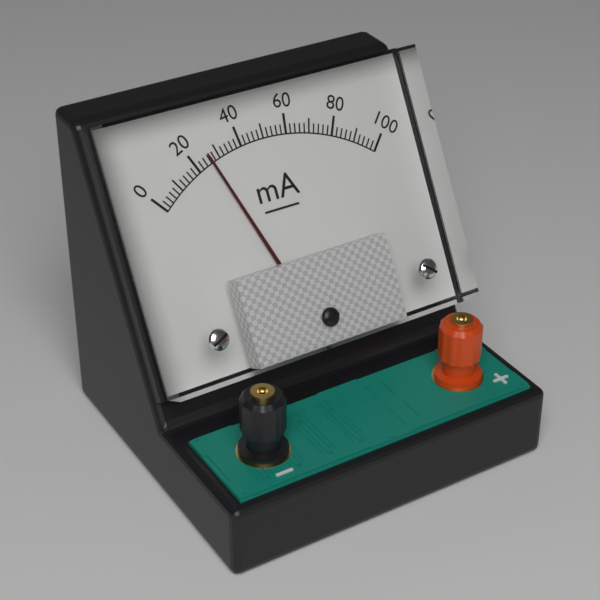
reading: 26 mA
